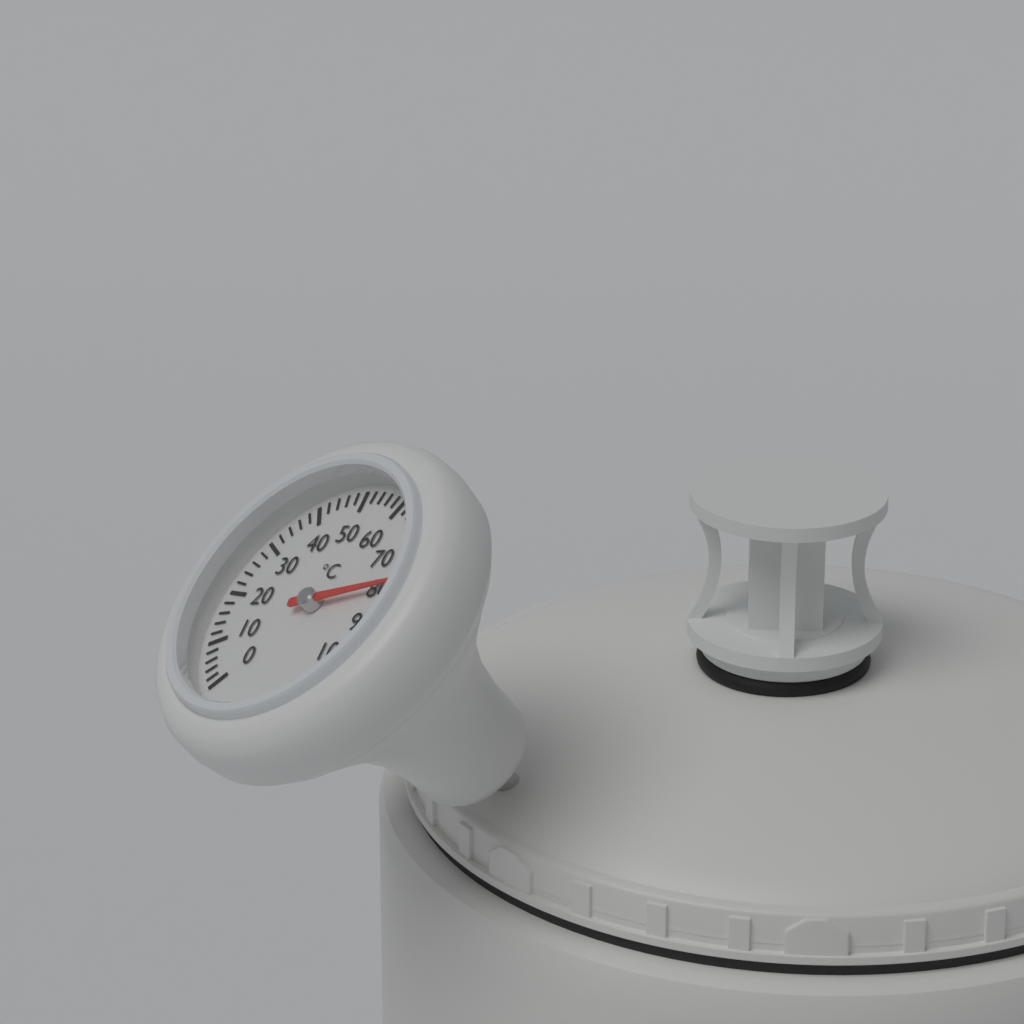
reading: 80 °C
